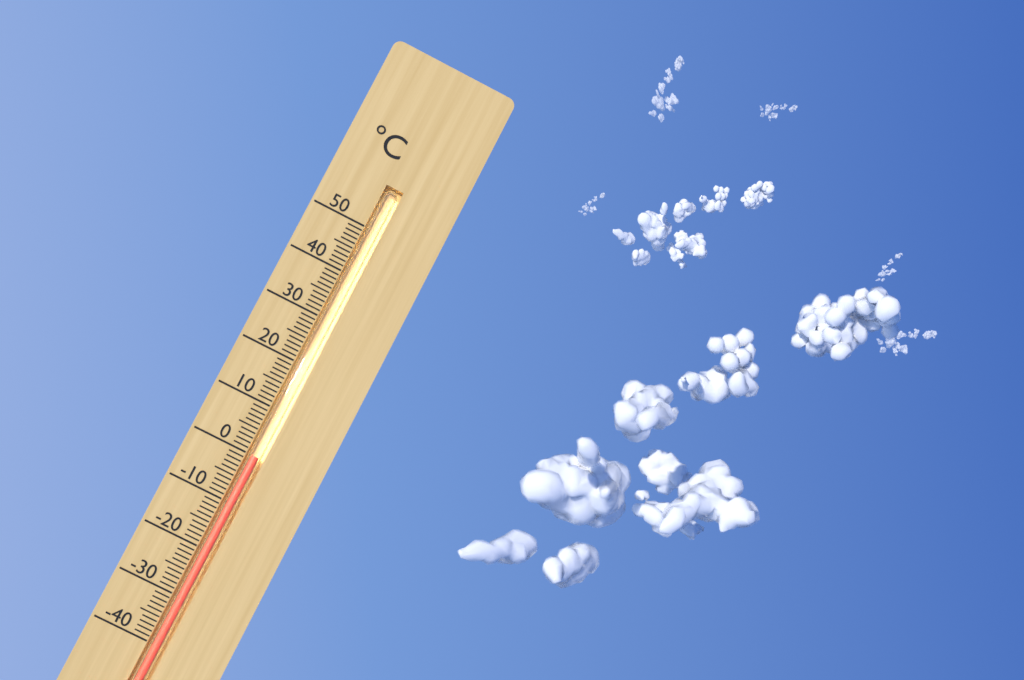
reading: 0 °C
